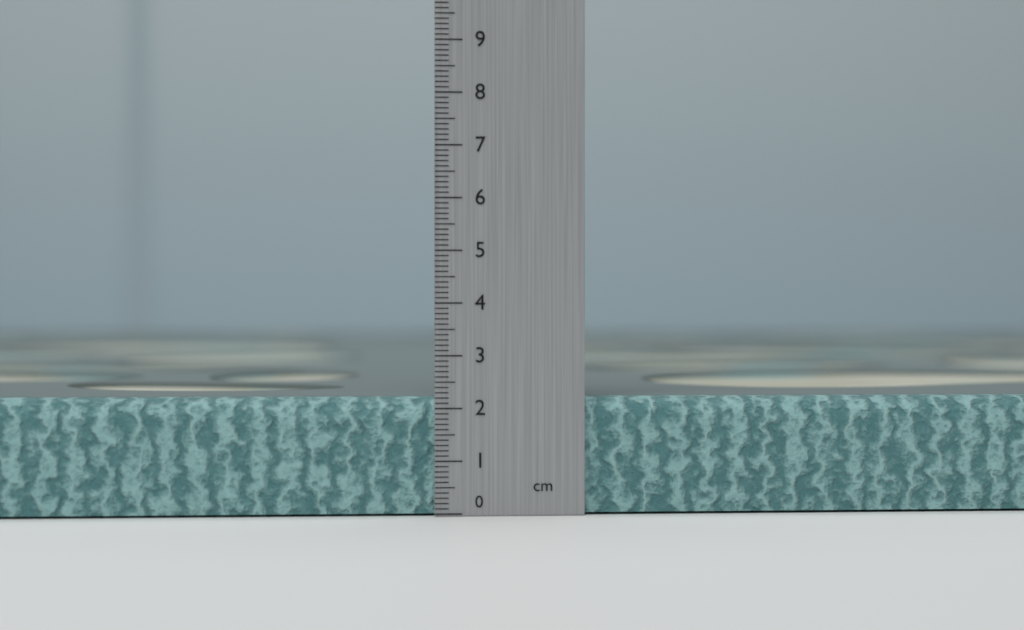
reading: 2.2 cm
